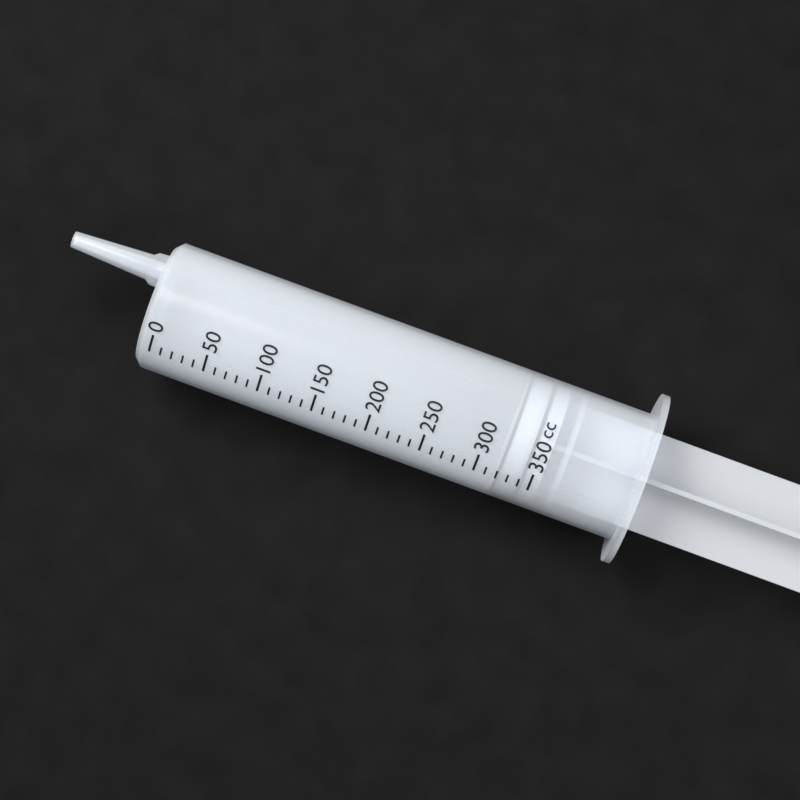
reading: 320 cc
